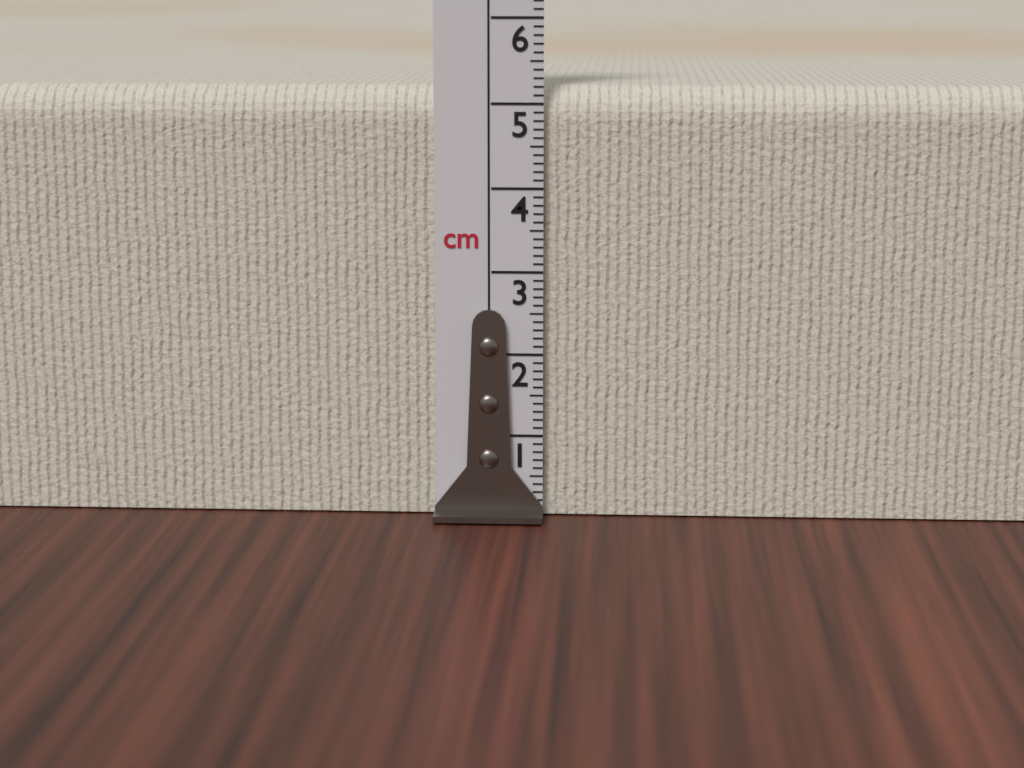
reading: 5.2 cm
